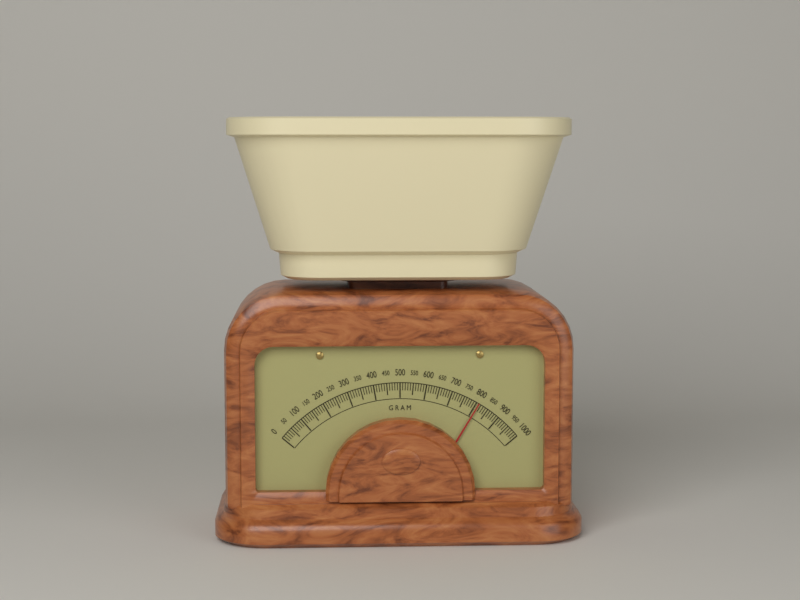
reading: 810 g
